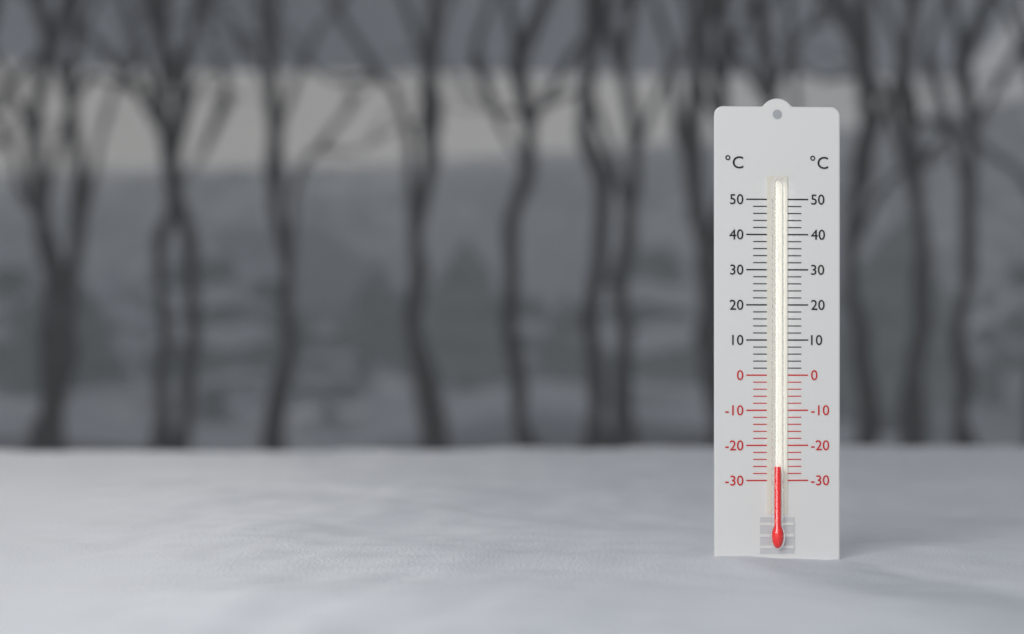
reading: -26 °C
